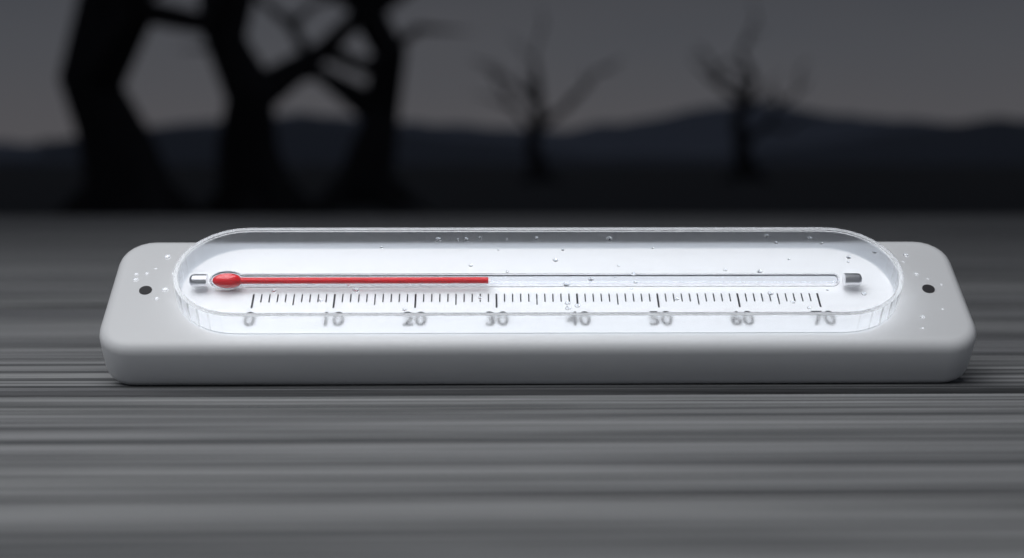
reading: 29 (no unit)
